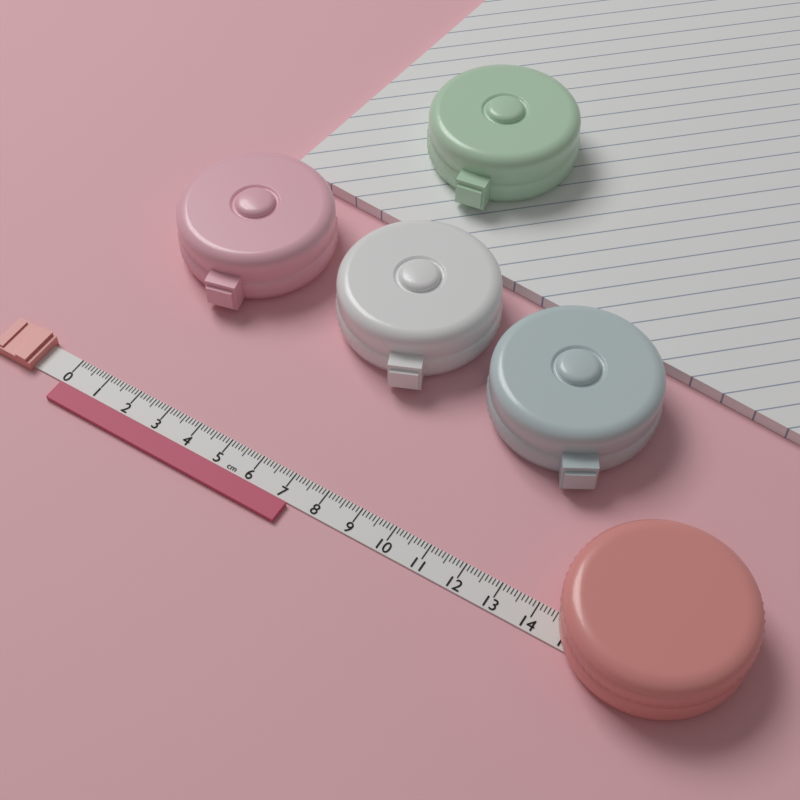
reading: 7.3 cm
